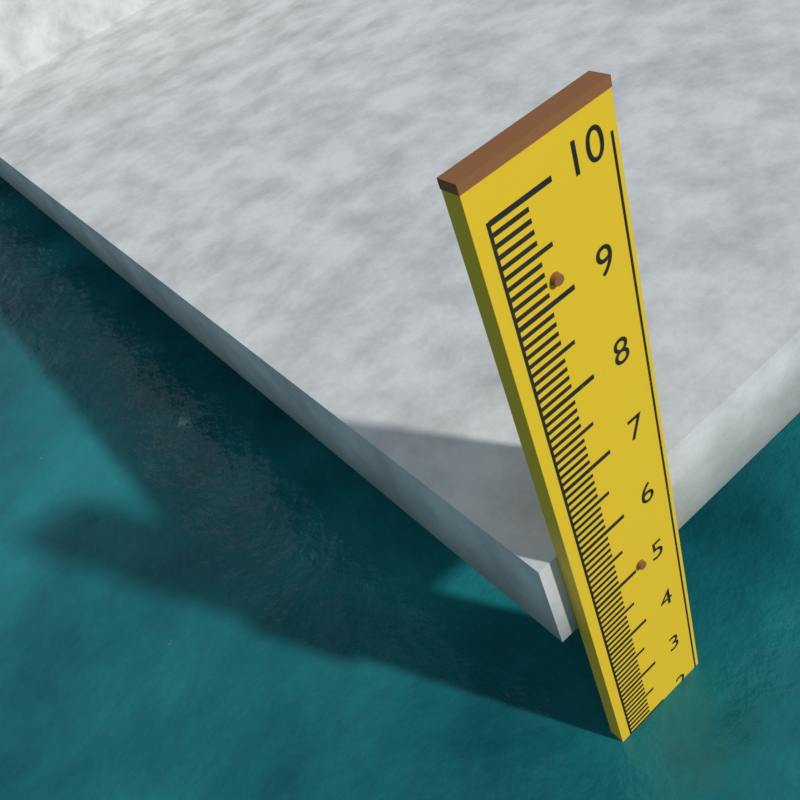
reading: 2.0 (no unit)
